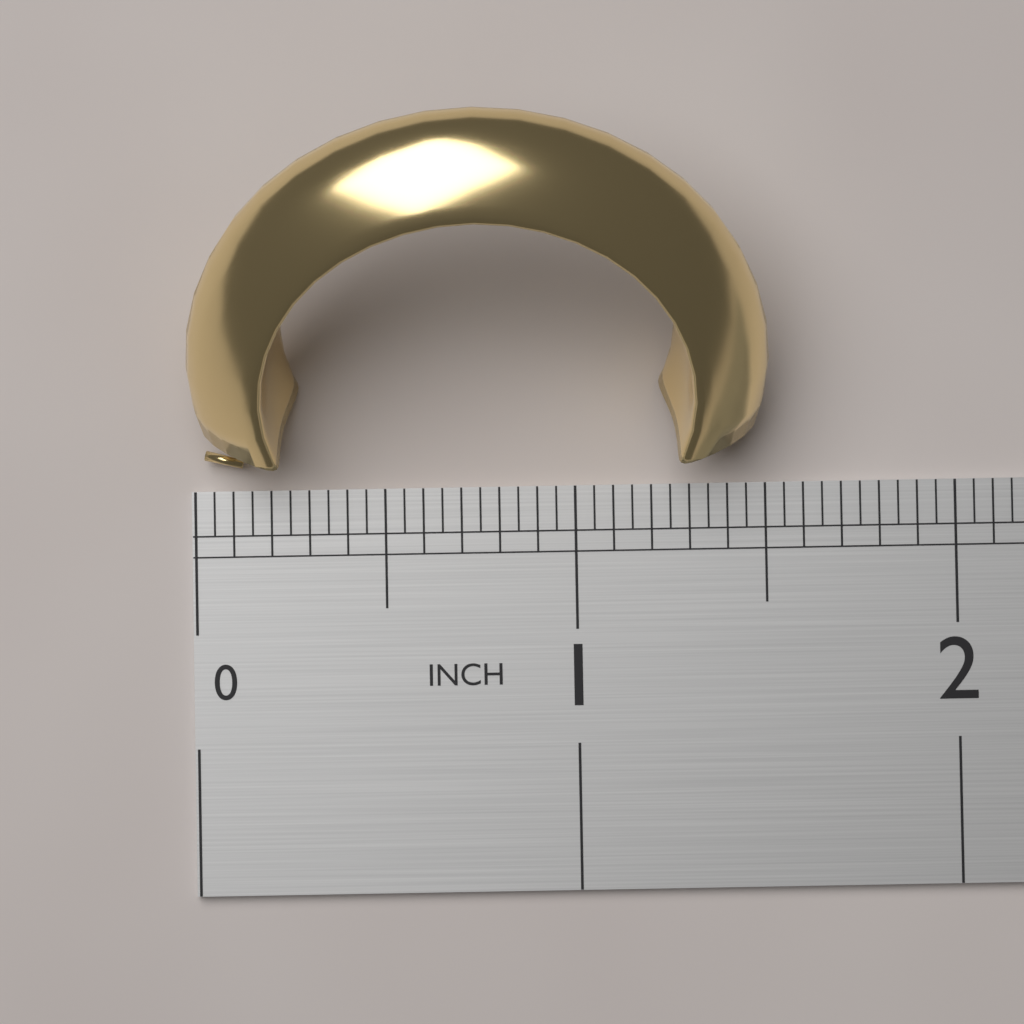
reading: 1.50 in
